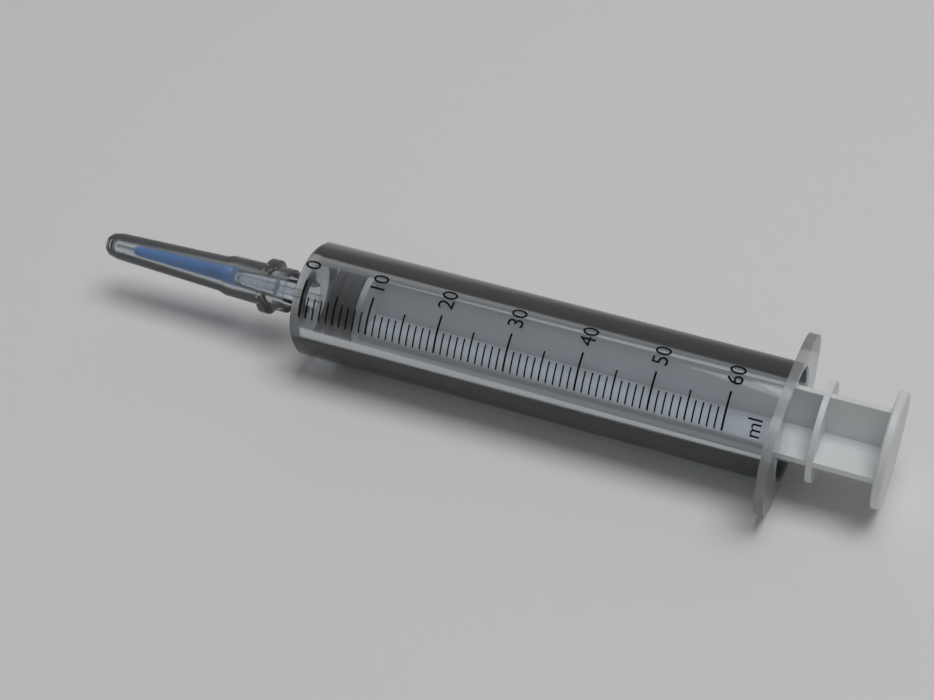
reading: 3 ml
